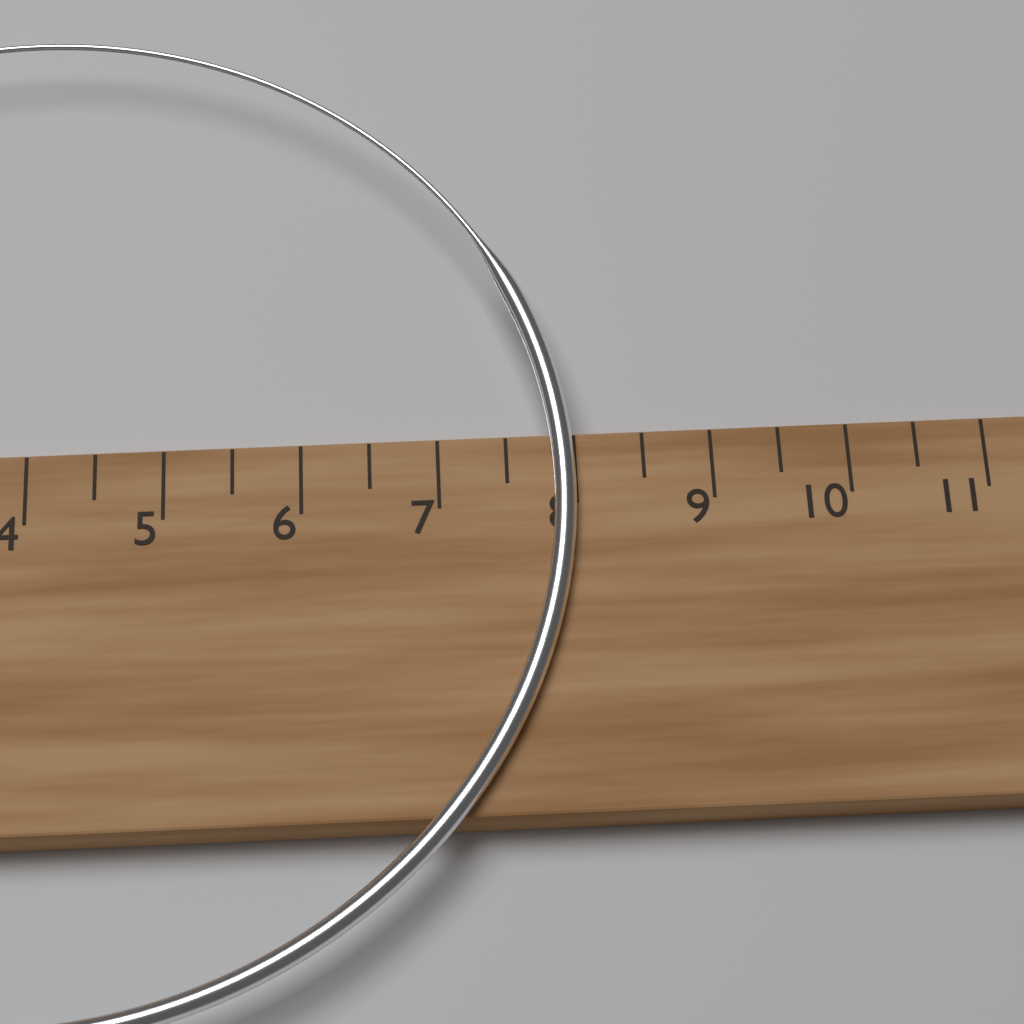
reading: 8.0 cm
